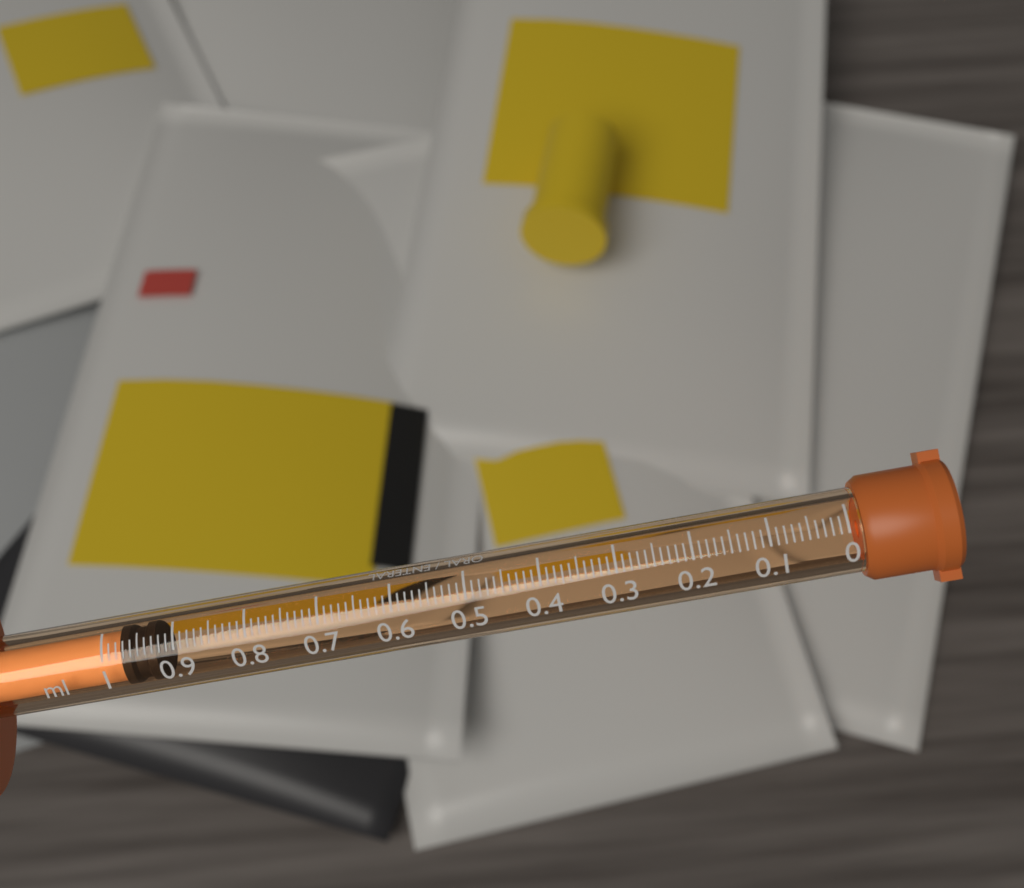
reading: 0.93 ml
